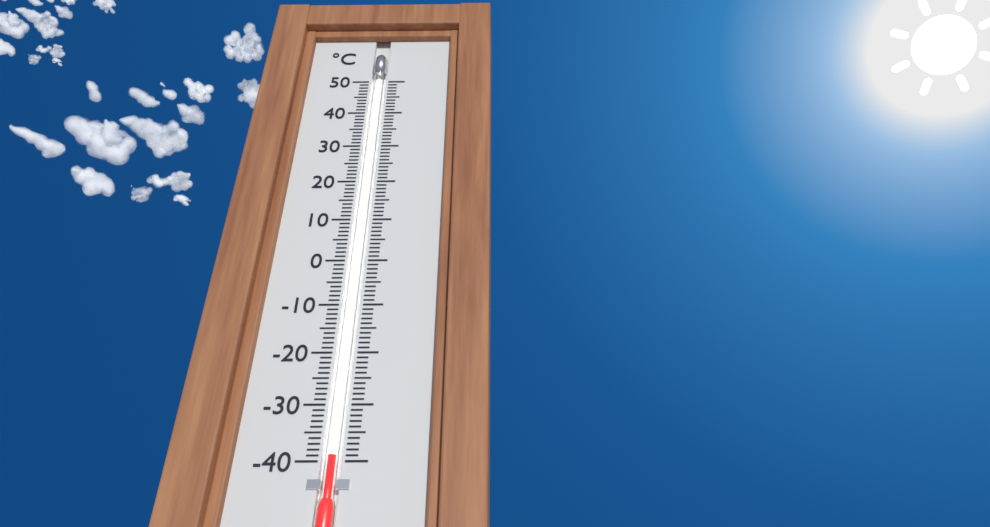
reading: -39 °C
